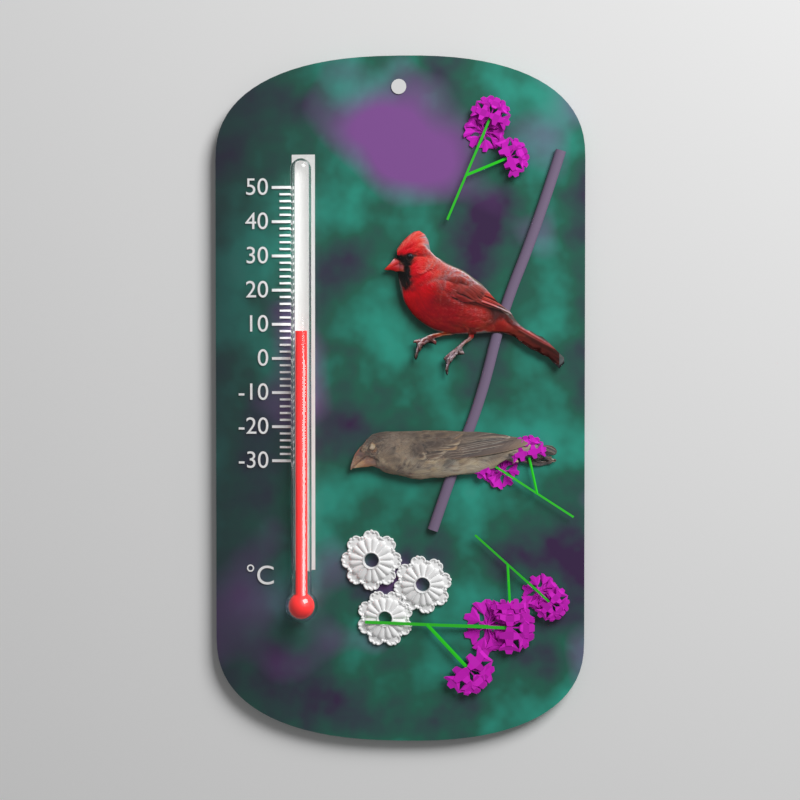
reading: 8 °C
